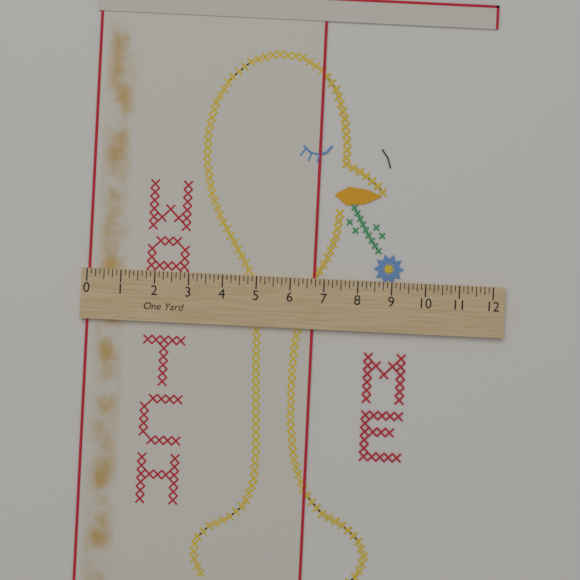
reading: 6.750 in
